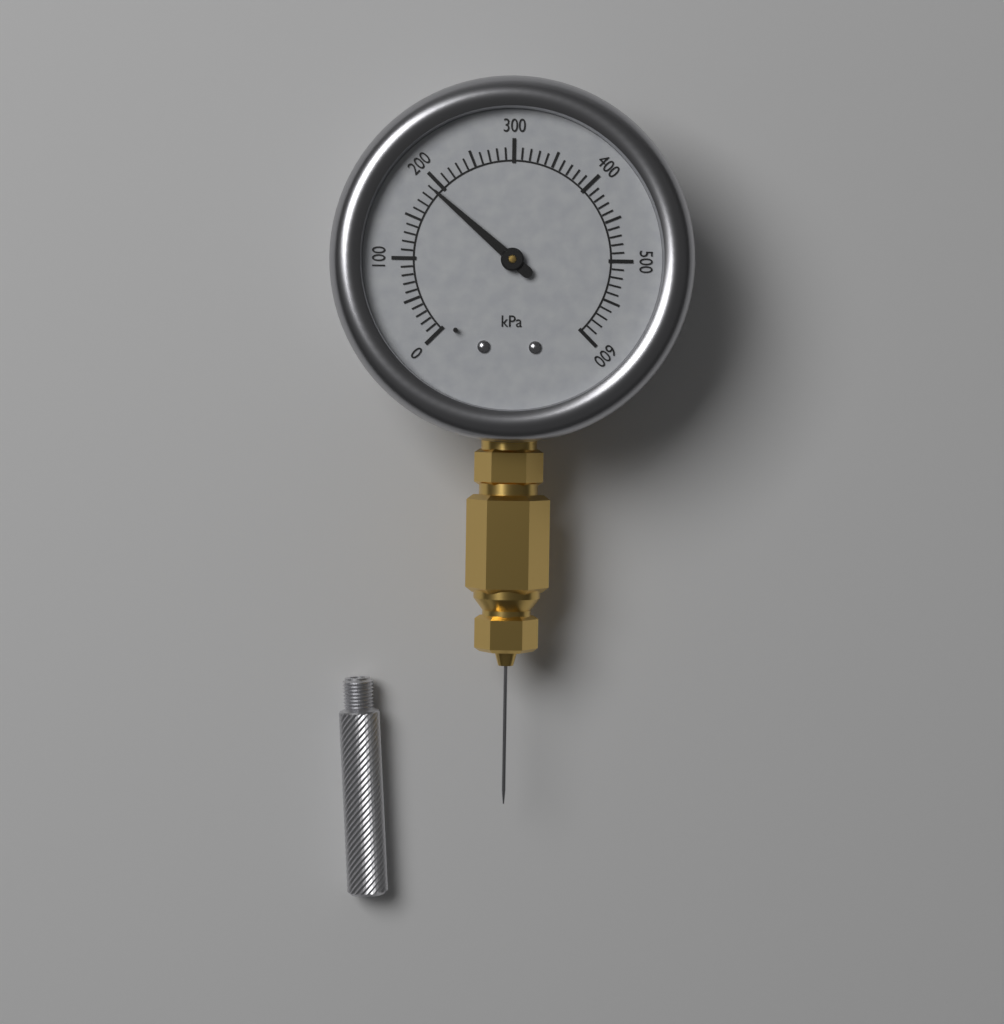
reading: 190 kPa
